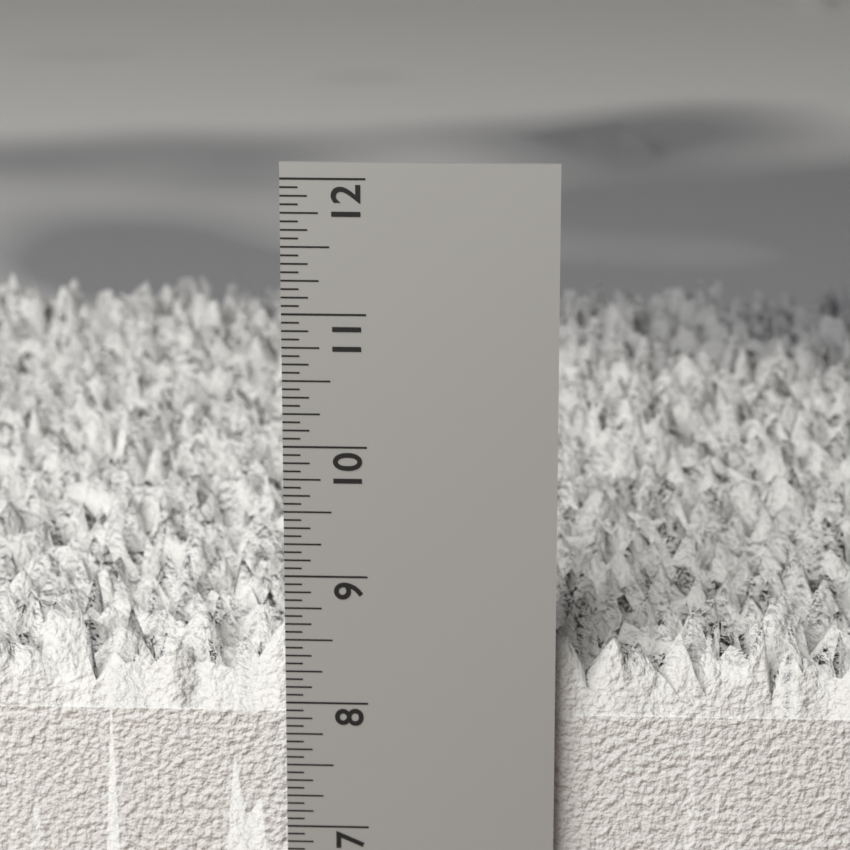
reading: 8.7500 in
